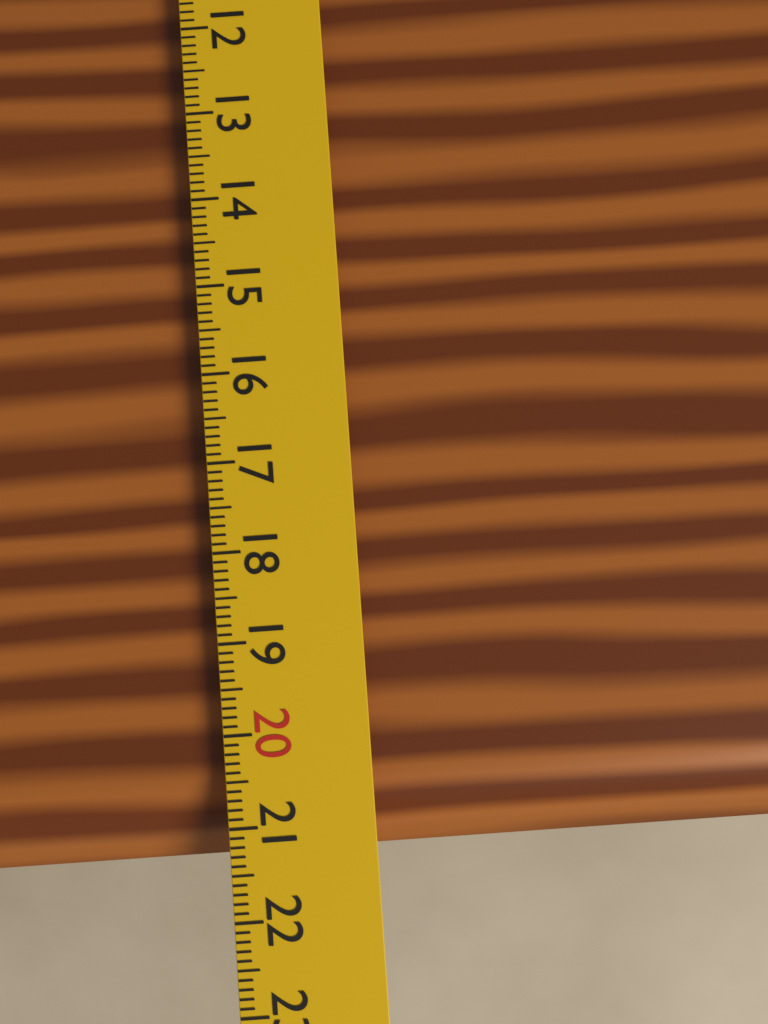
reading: 21.4 cm
